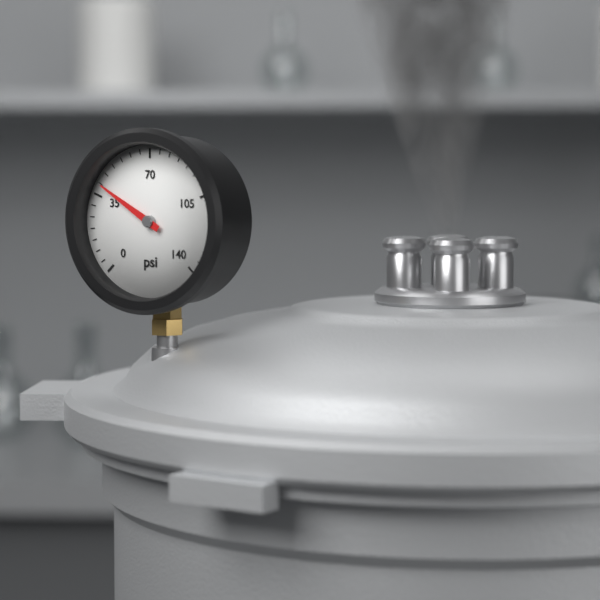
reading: 40 psi
